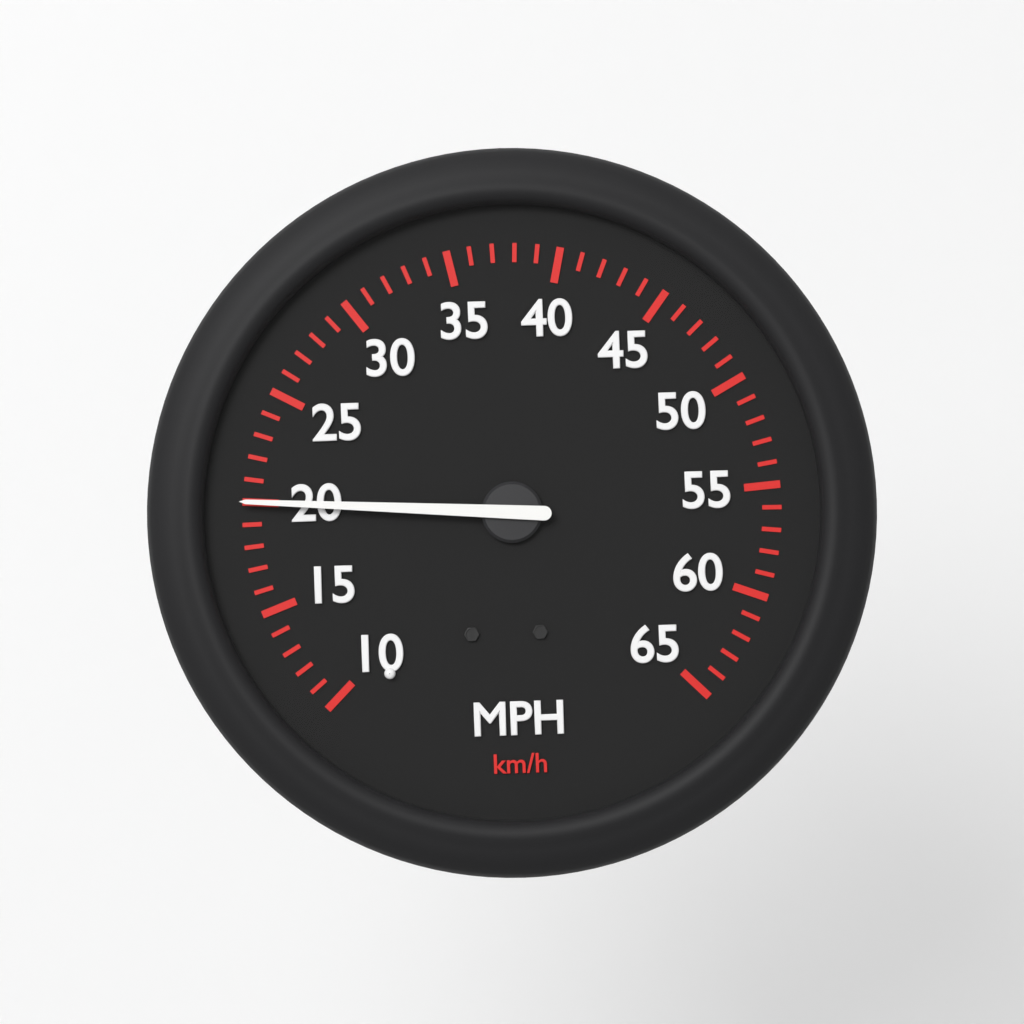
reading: 20 mph
